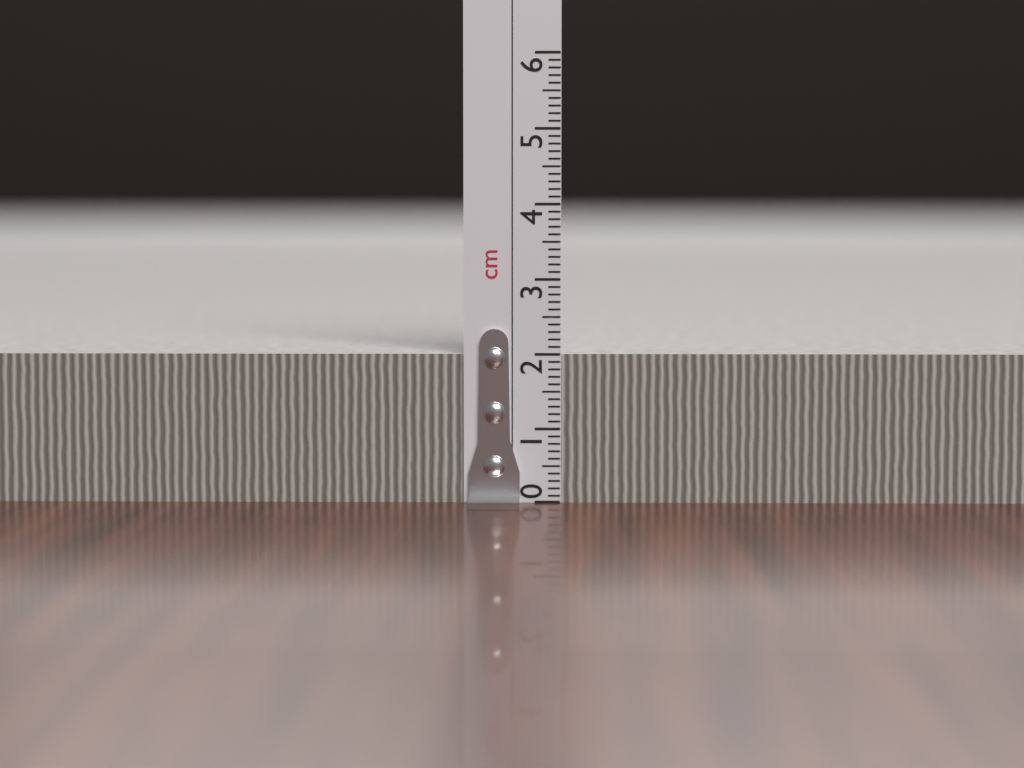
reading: 2.0 cm
